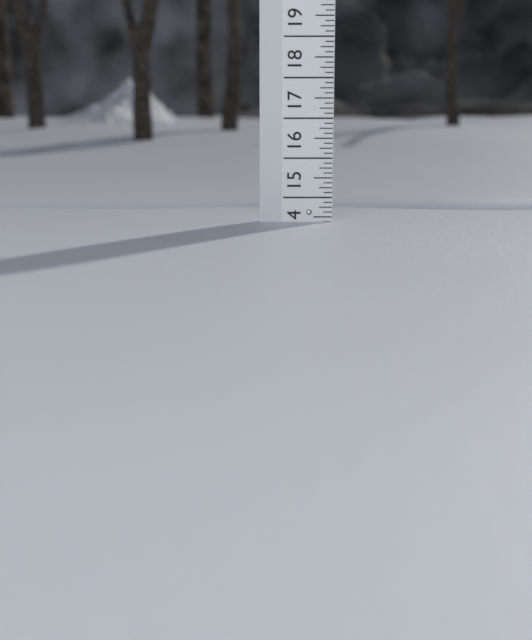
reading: 14.375 (no unit)
